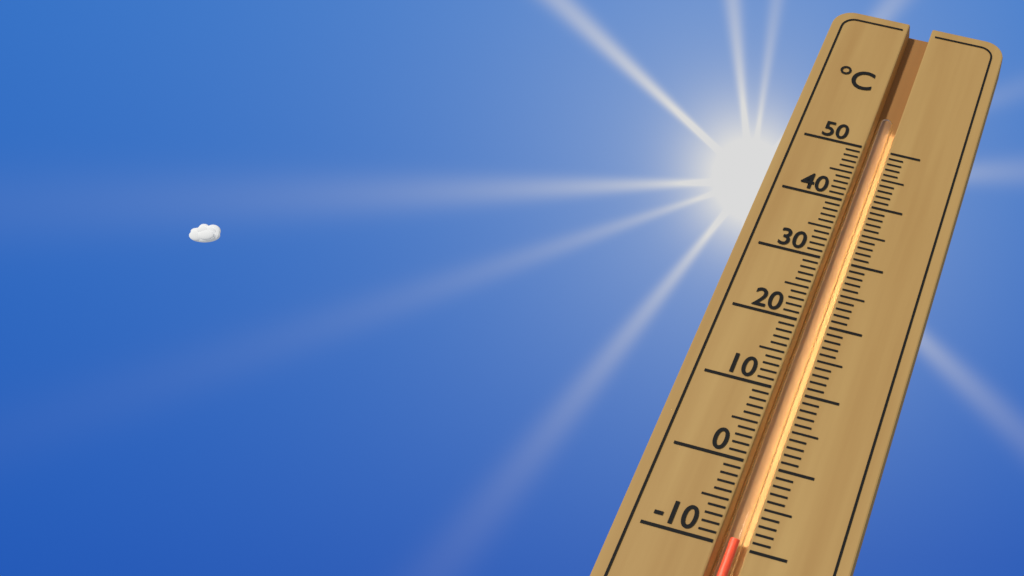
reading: -9 °C
